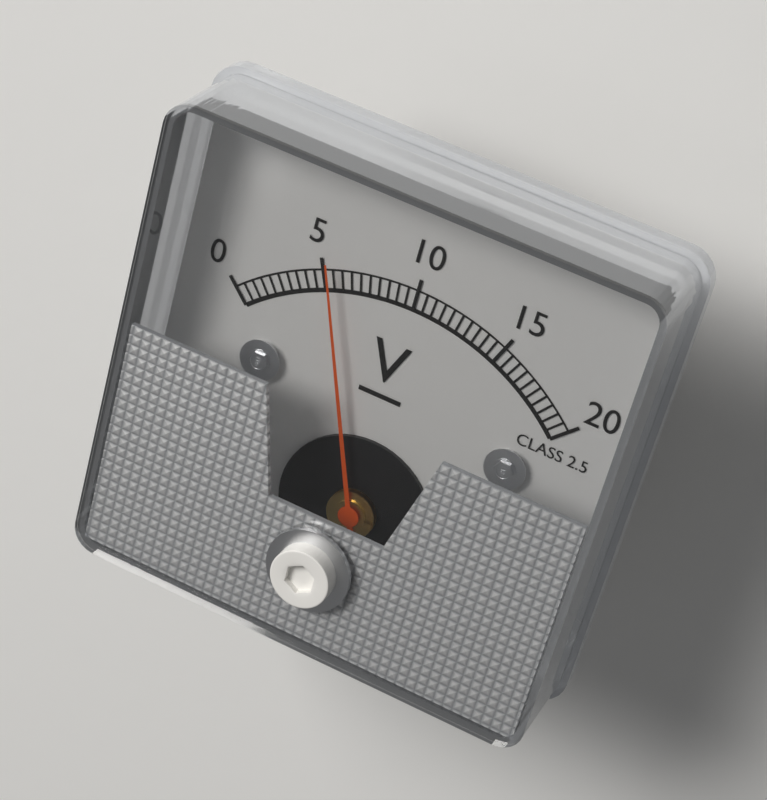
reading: 5.5 V
